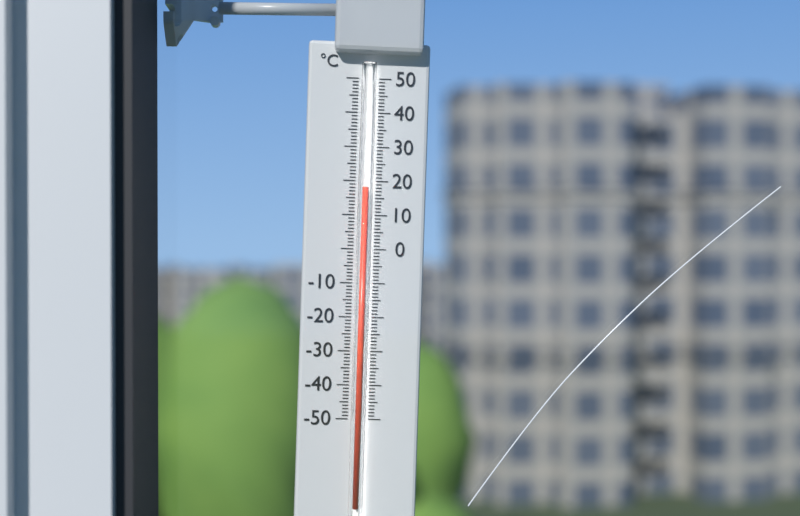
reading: 18 °C
